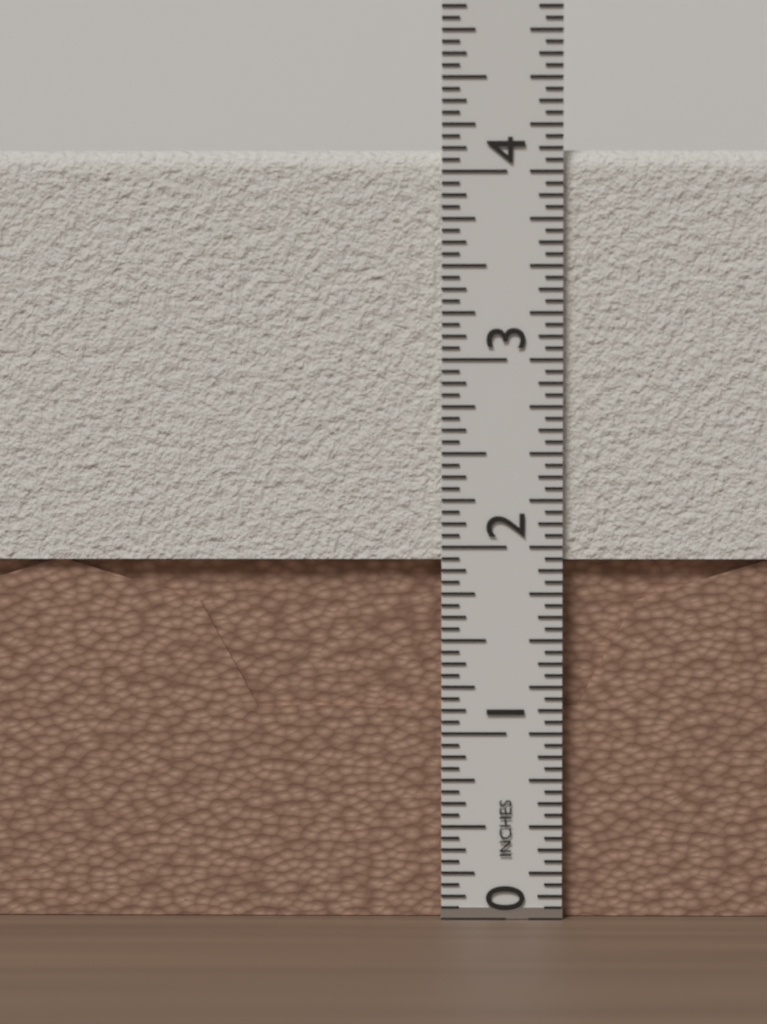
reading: 4.1250 in
